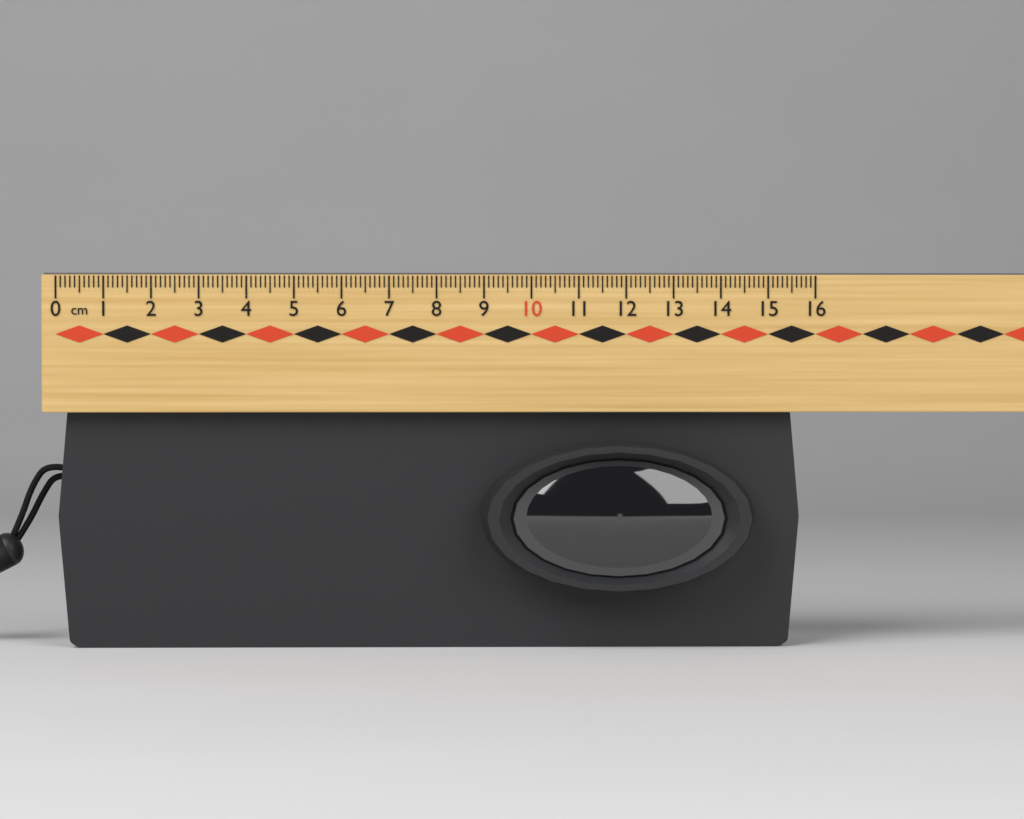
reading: 15.7 cm
